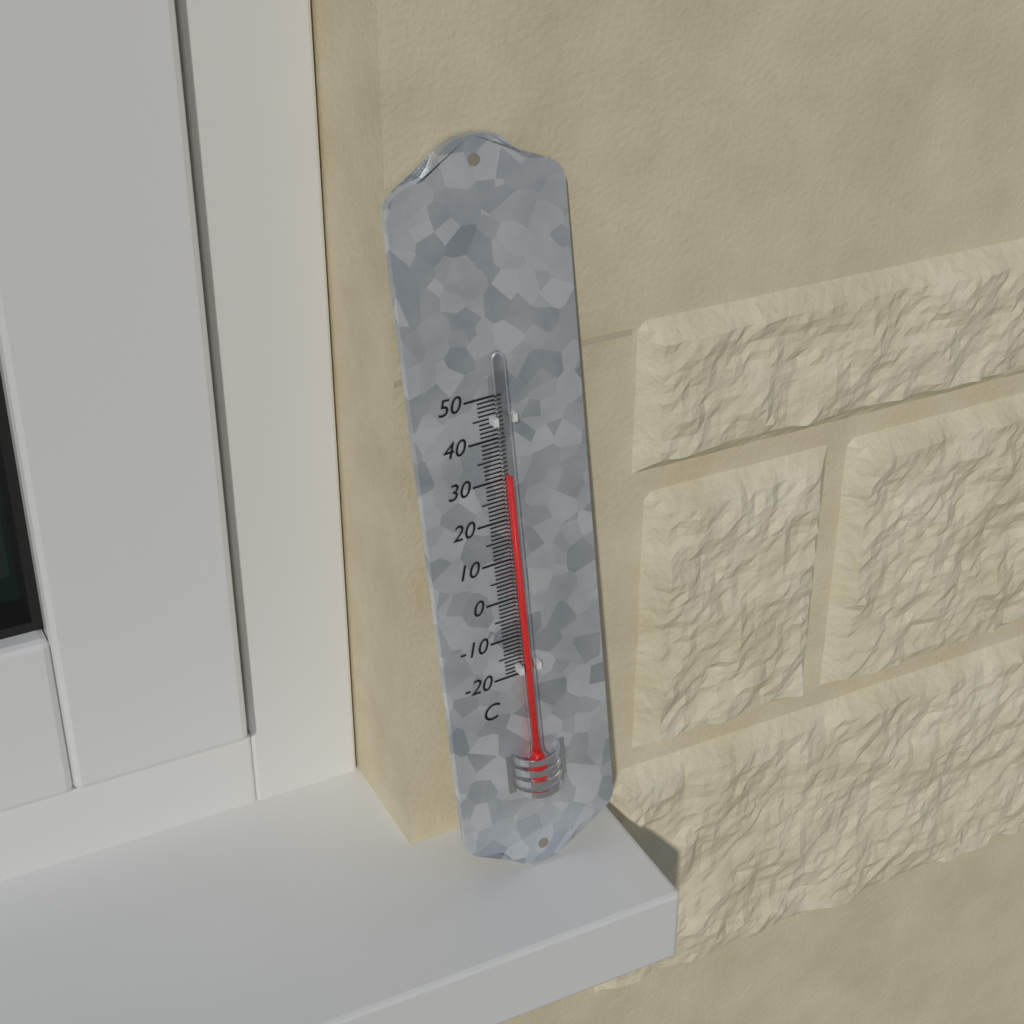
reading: 31 °C
